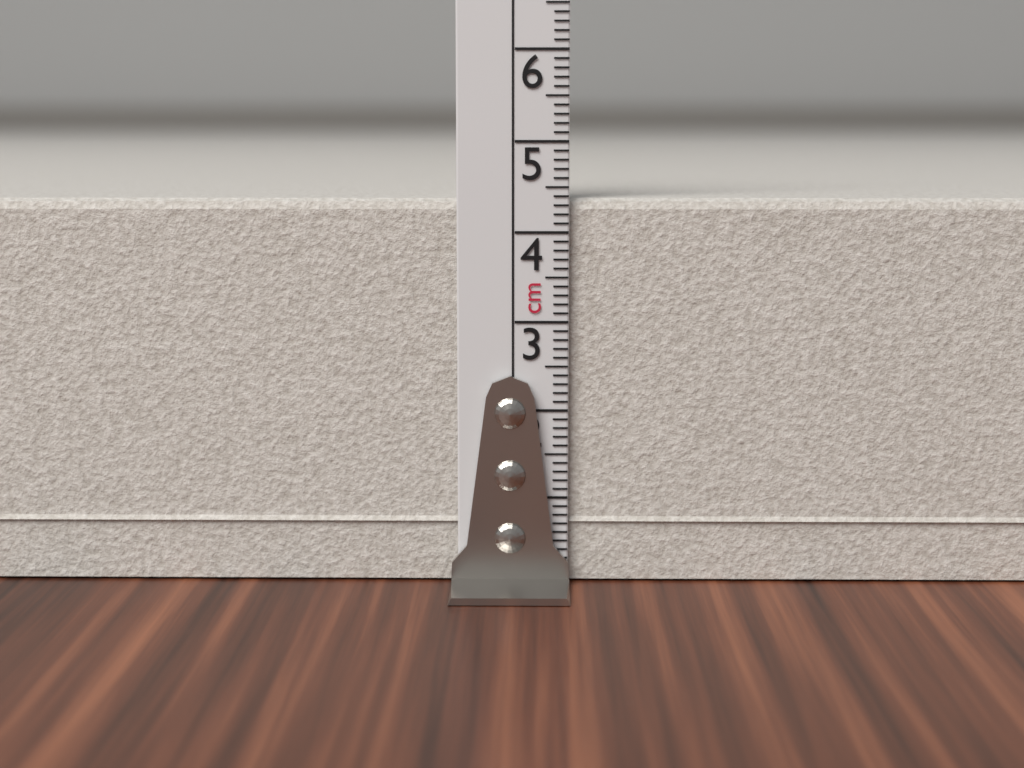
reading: 4.4 cm
